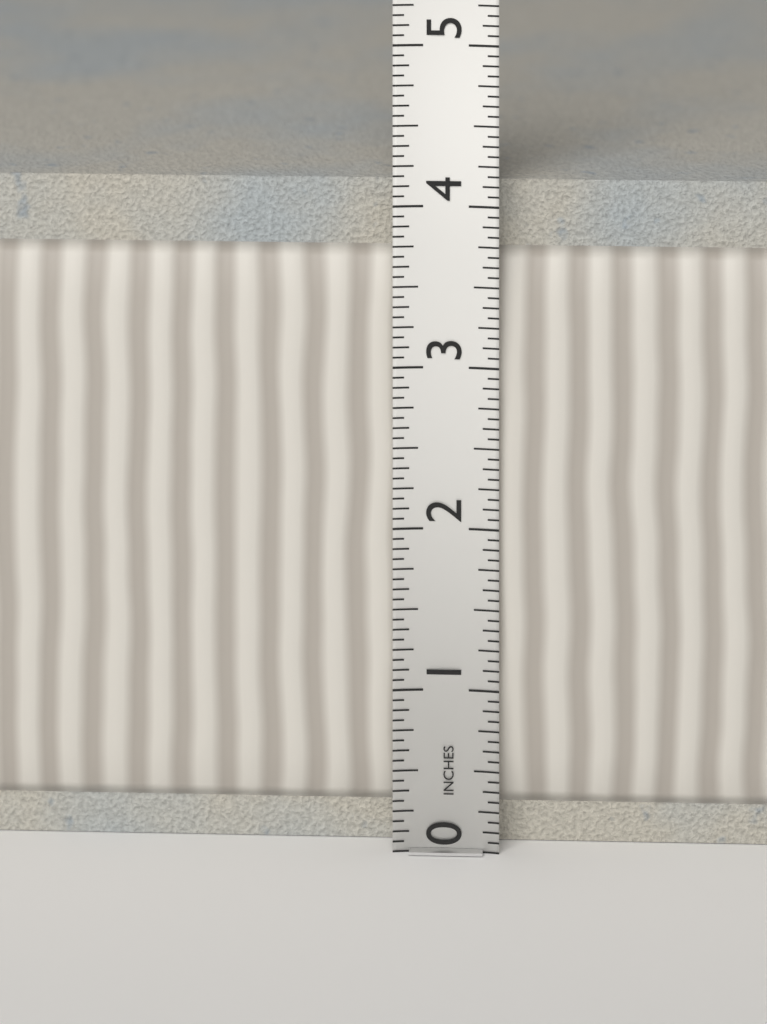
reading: 4.1250 in
